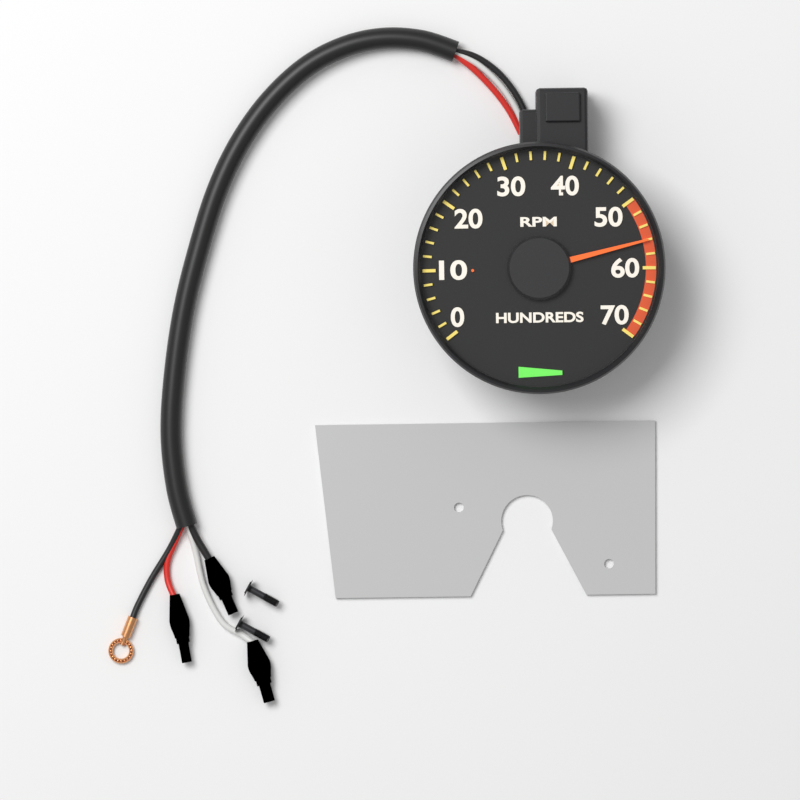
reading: 5600 RPM
